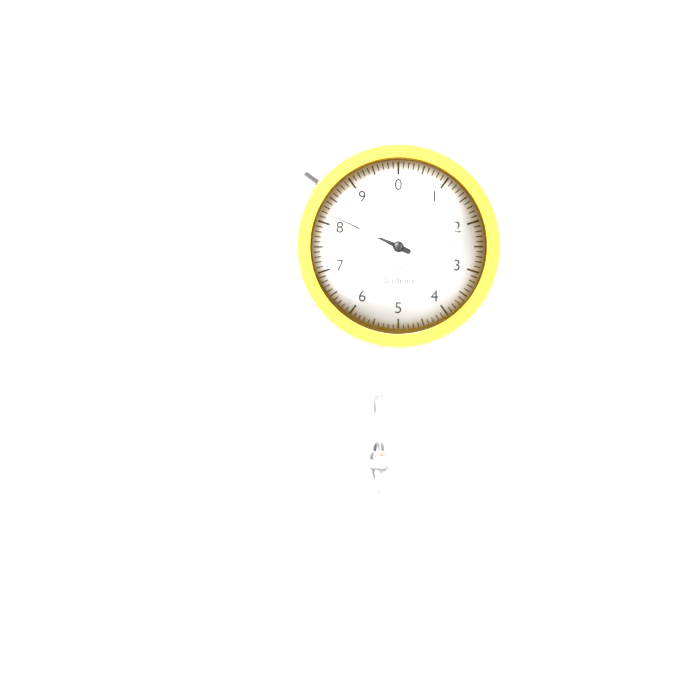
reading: 8.2 mm
